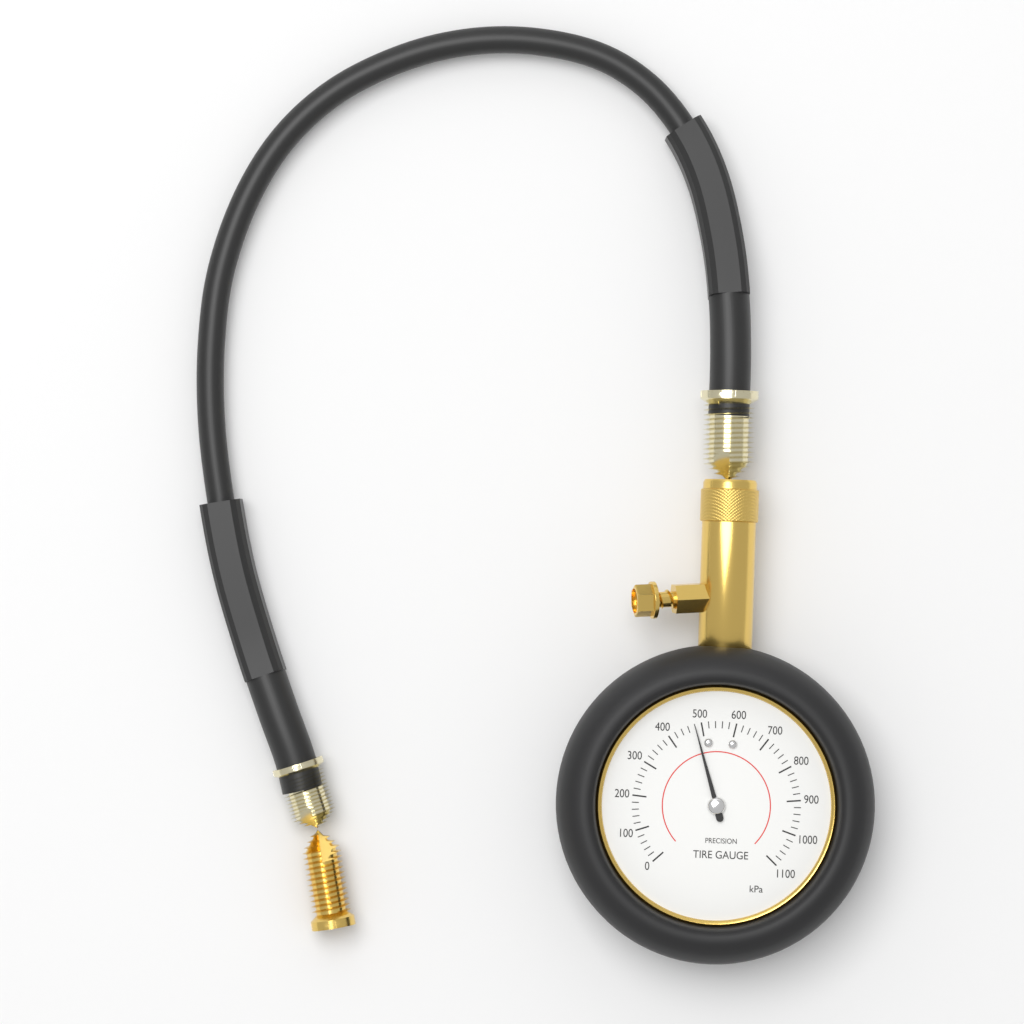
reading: 480 kPa
